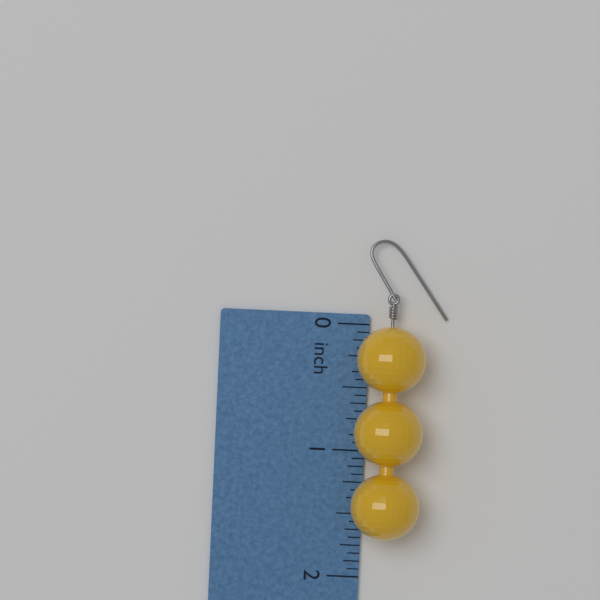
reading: 1.6875 inch
